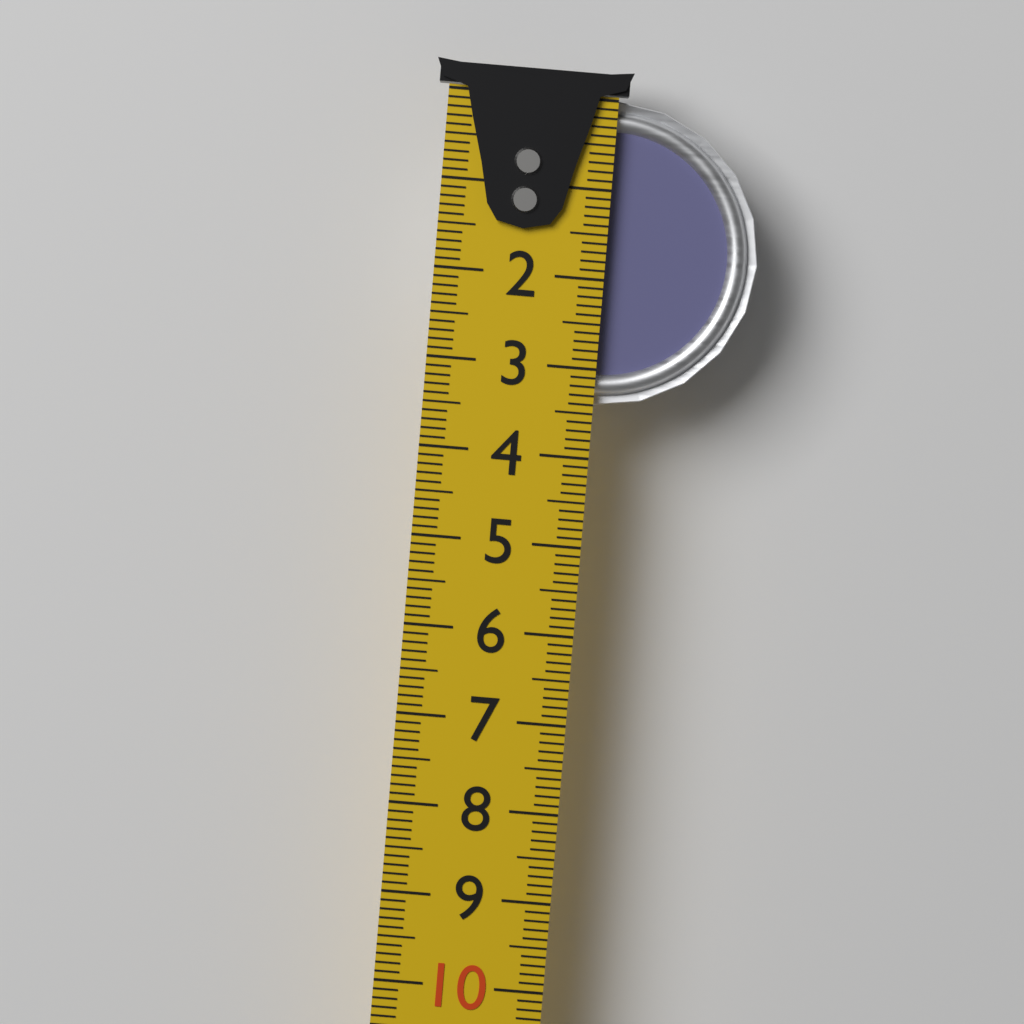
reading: 3.4 cm
